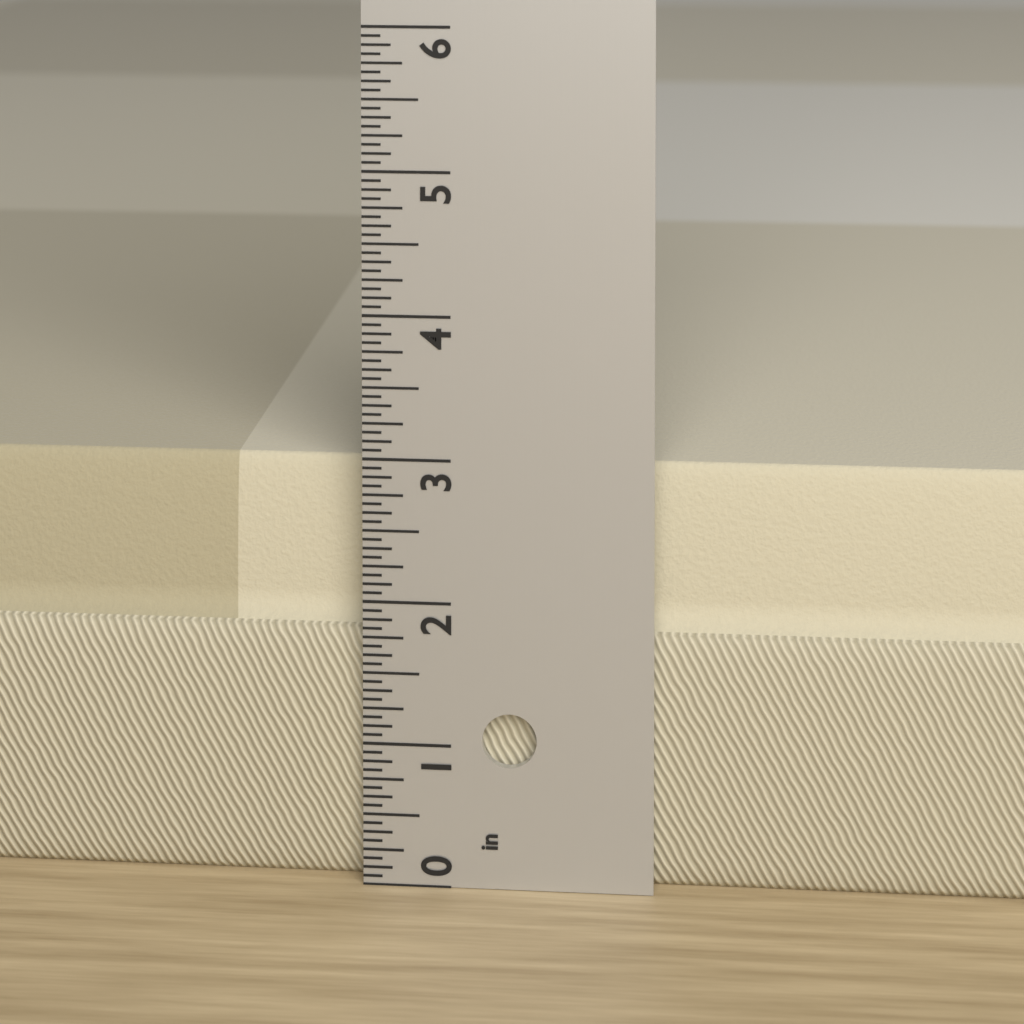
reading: 2.9375 in
